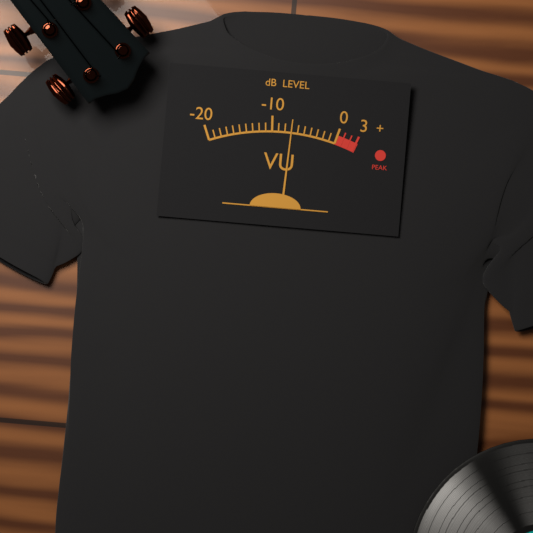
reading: -7 dB
